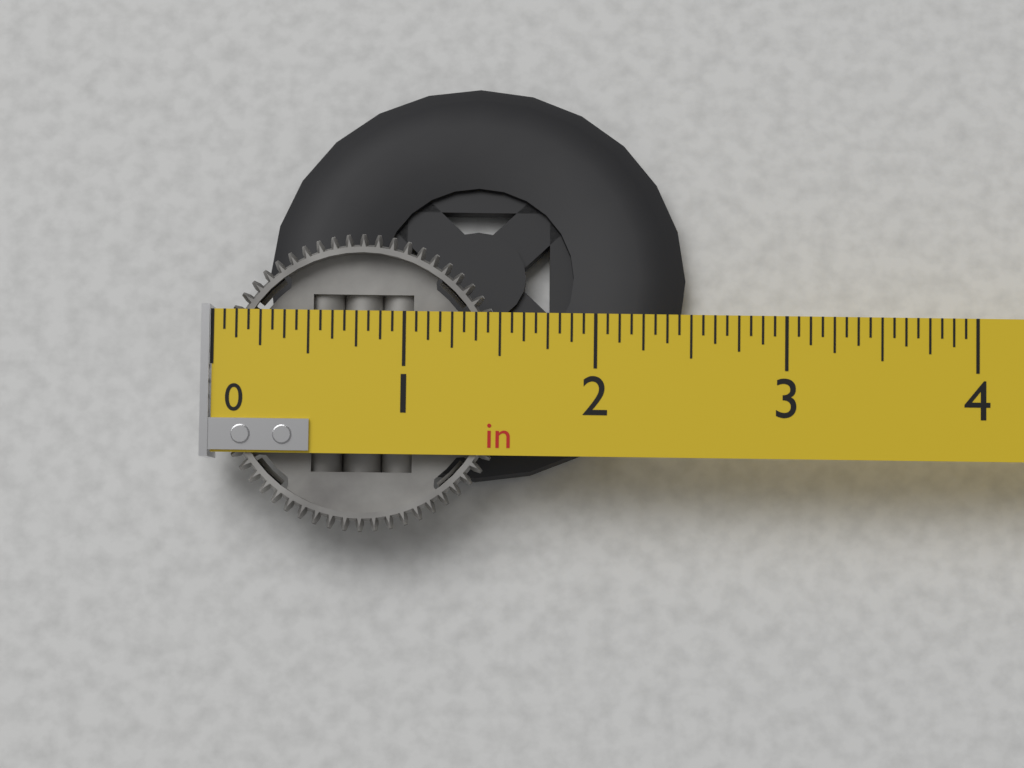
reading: 1.5625 in
